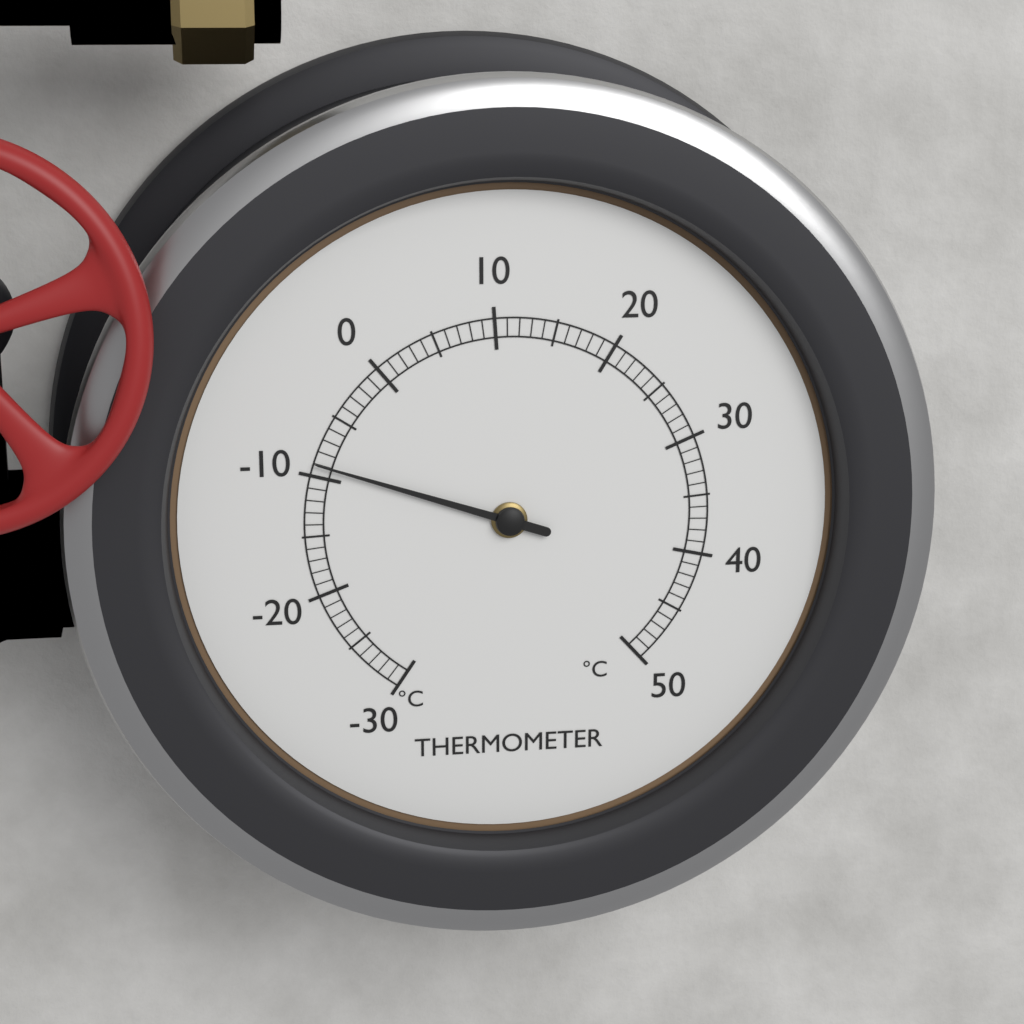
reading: -9 °C
